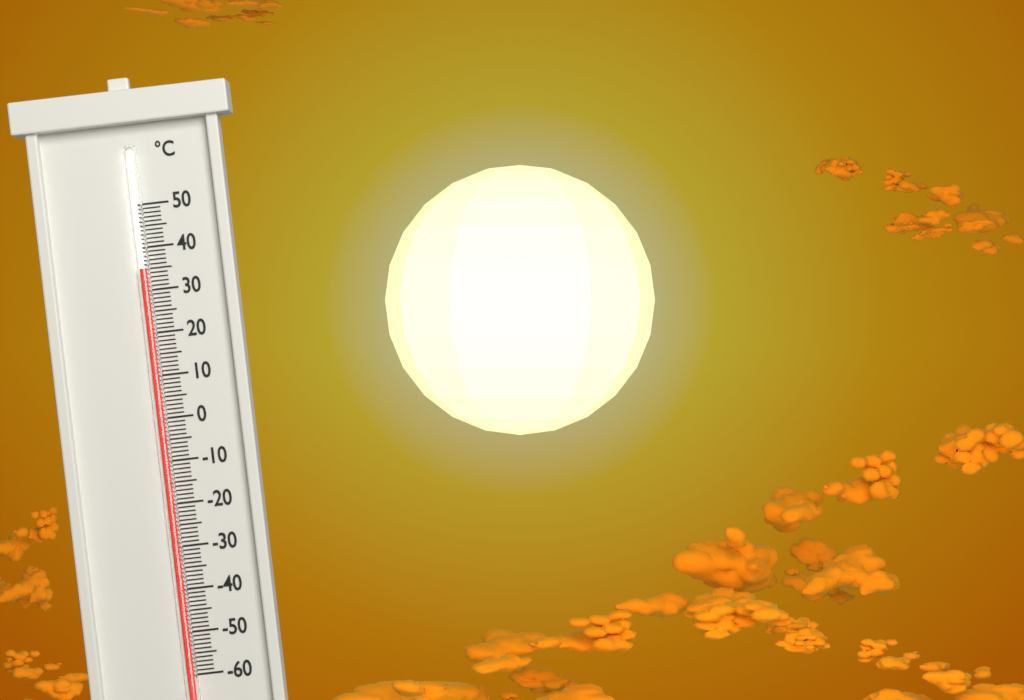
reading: 35 °C
